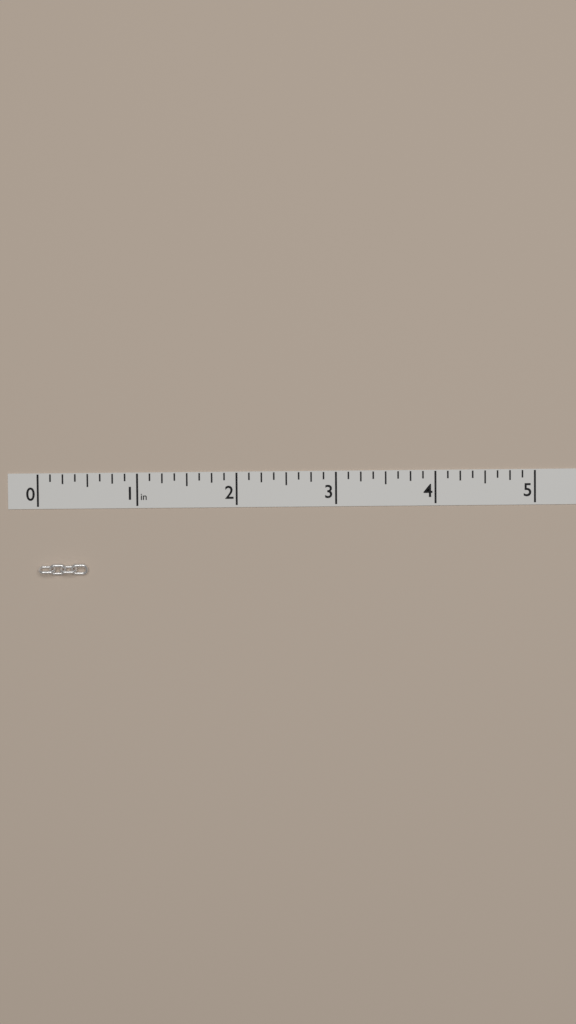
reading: 0.500 in
